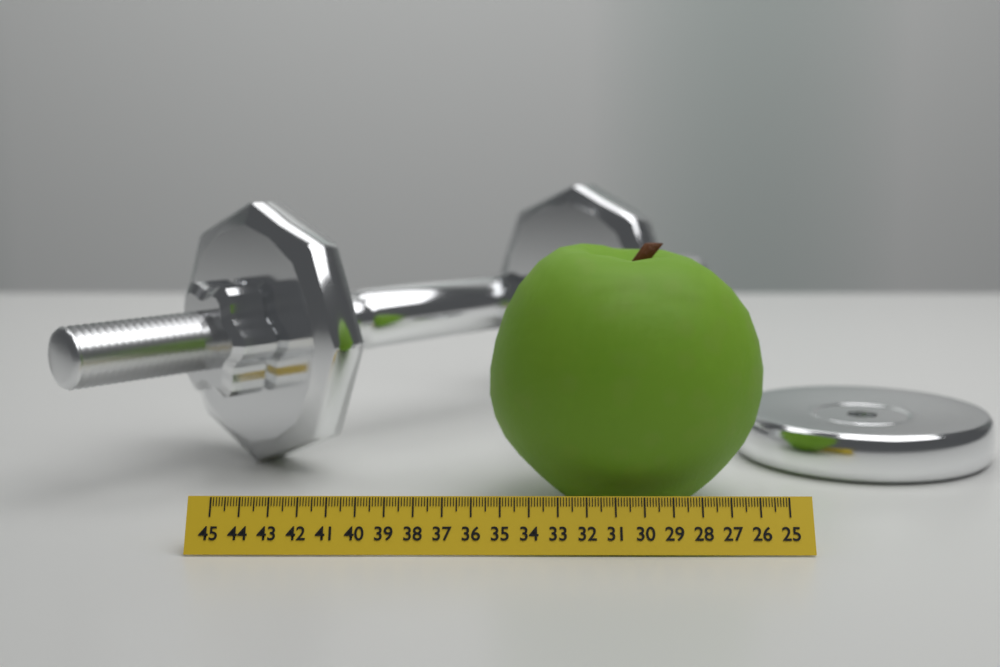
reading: 35.4 (no unit)
